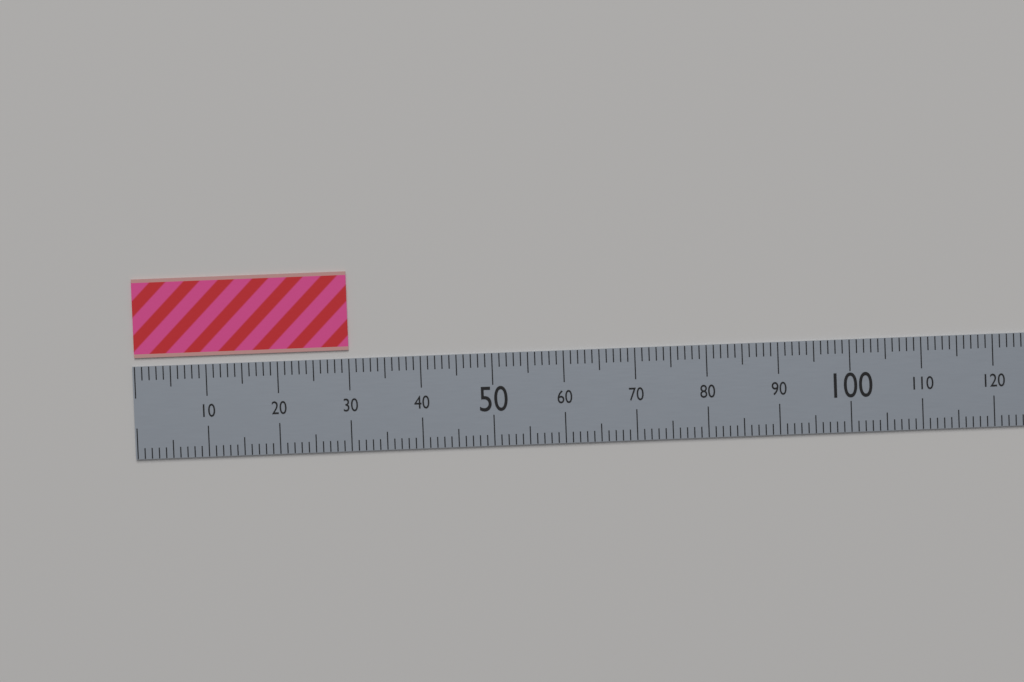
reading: 30 (no unit)
